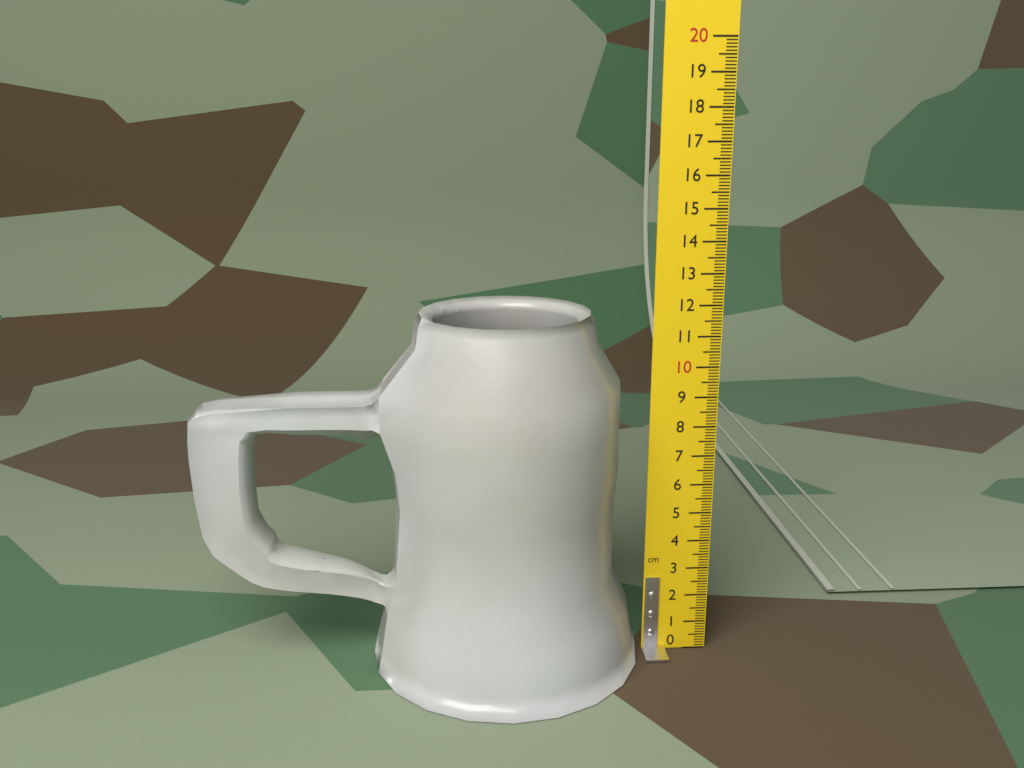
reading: 11.8 cm
